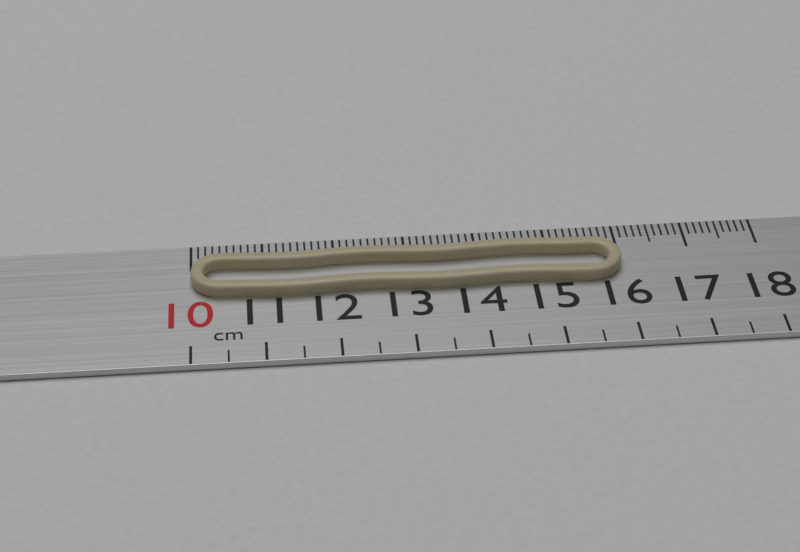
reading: 16.0 cm
